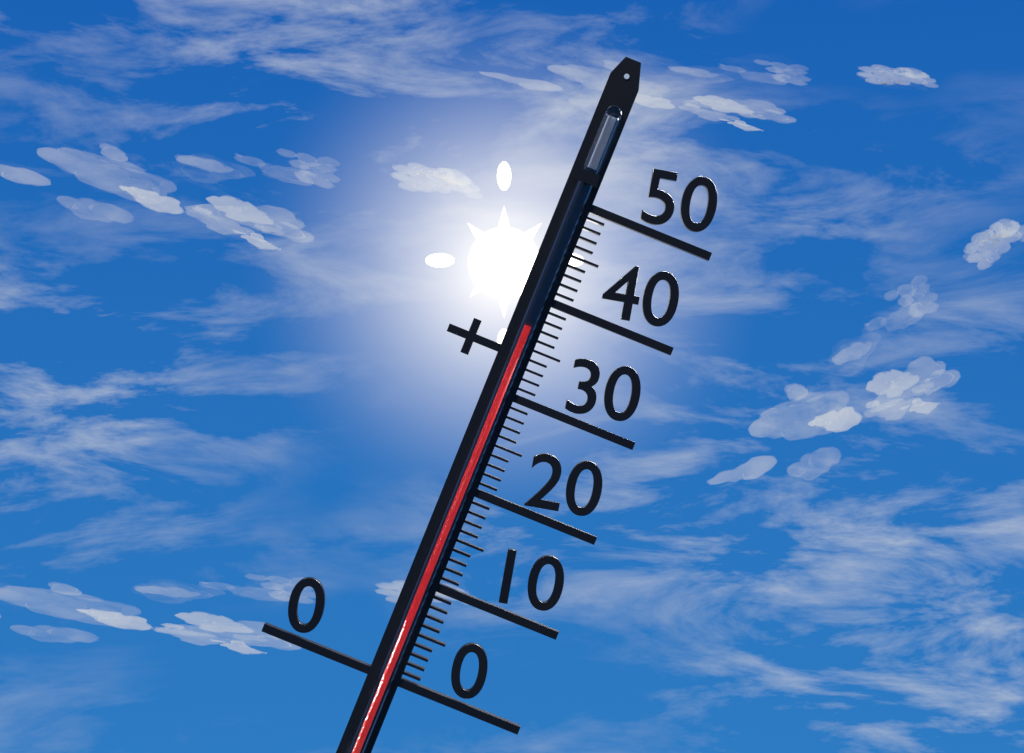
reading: 37 (no unit)
